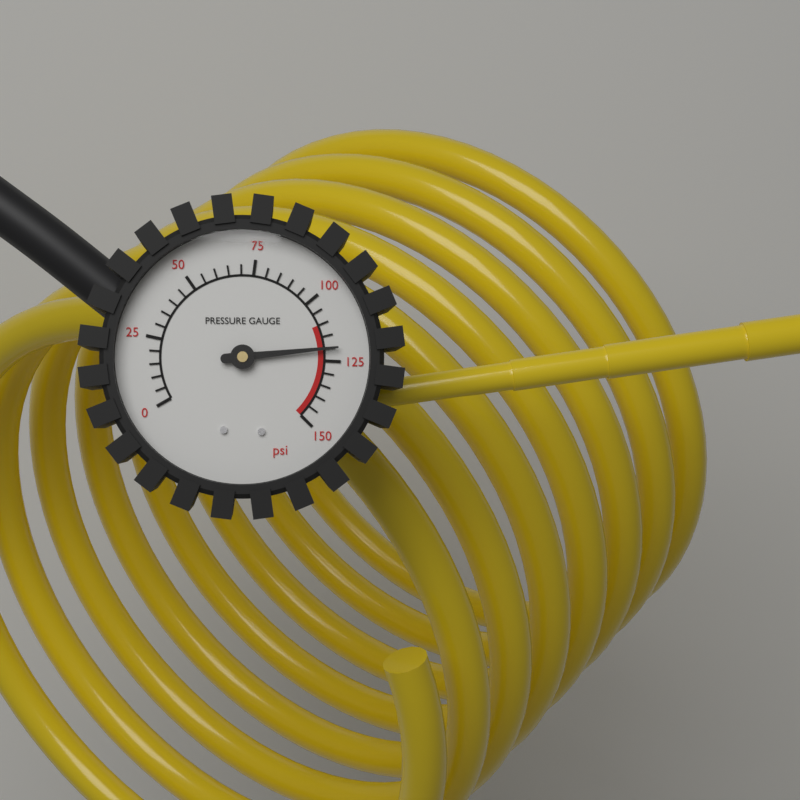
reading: 120 psi
